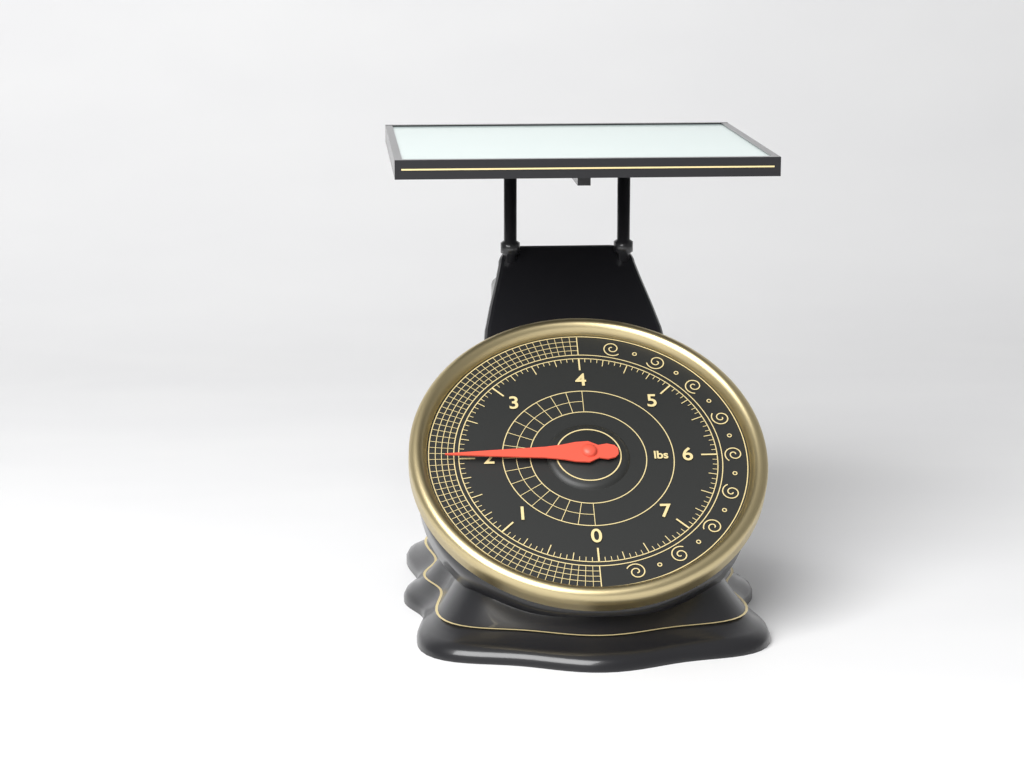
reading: 2.0000 lbs
